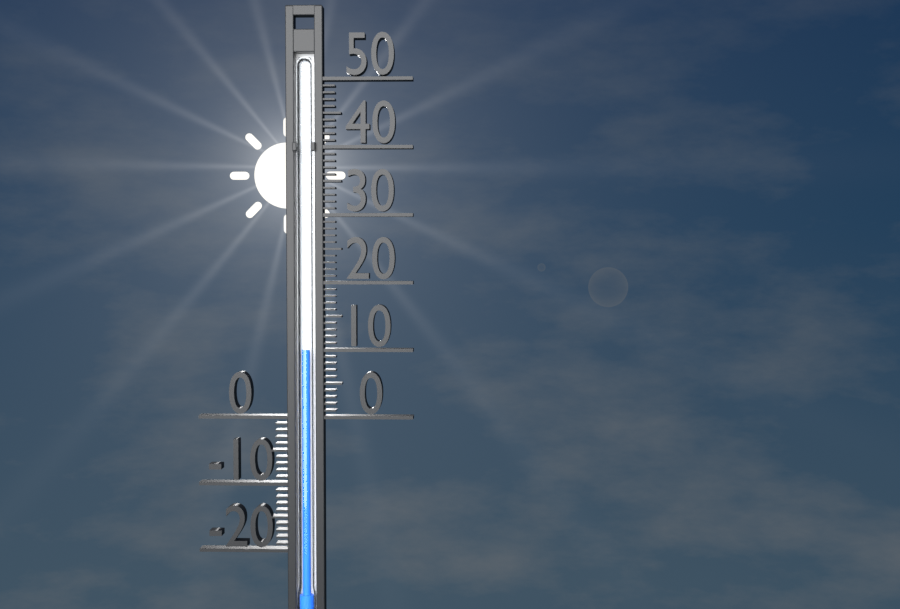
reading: 10 (no unit)
